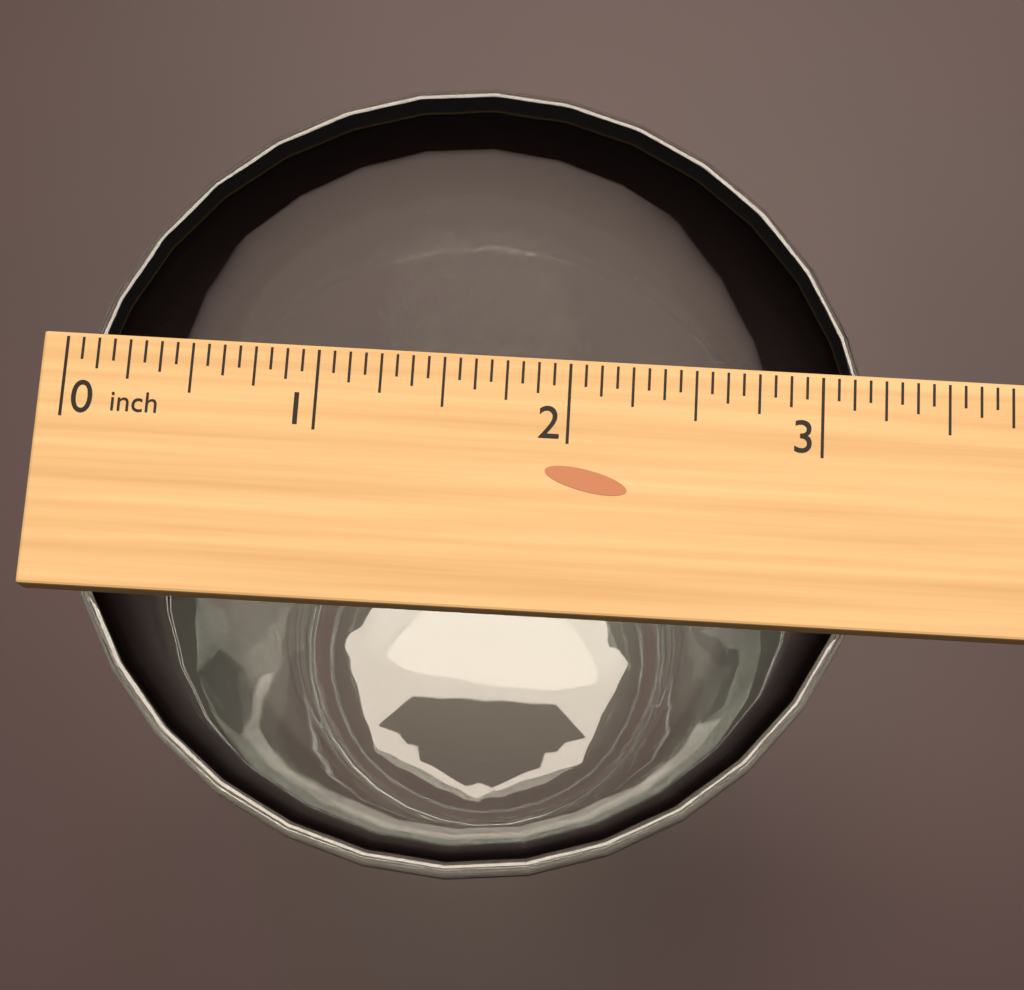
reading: 3.2500 inch
